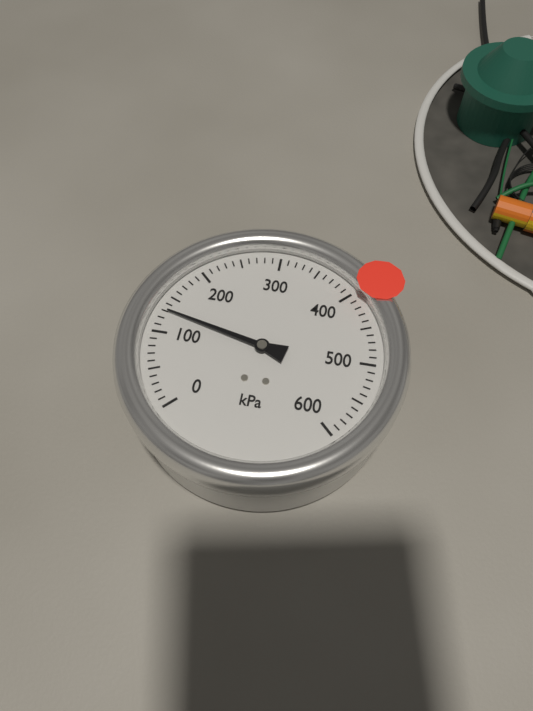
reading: 130 kPa
